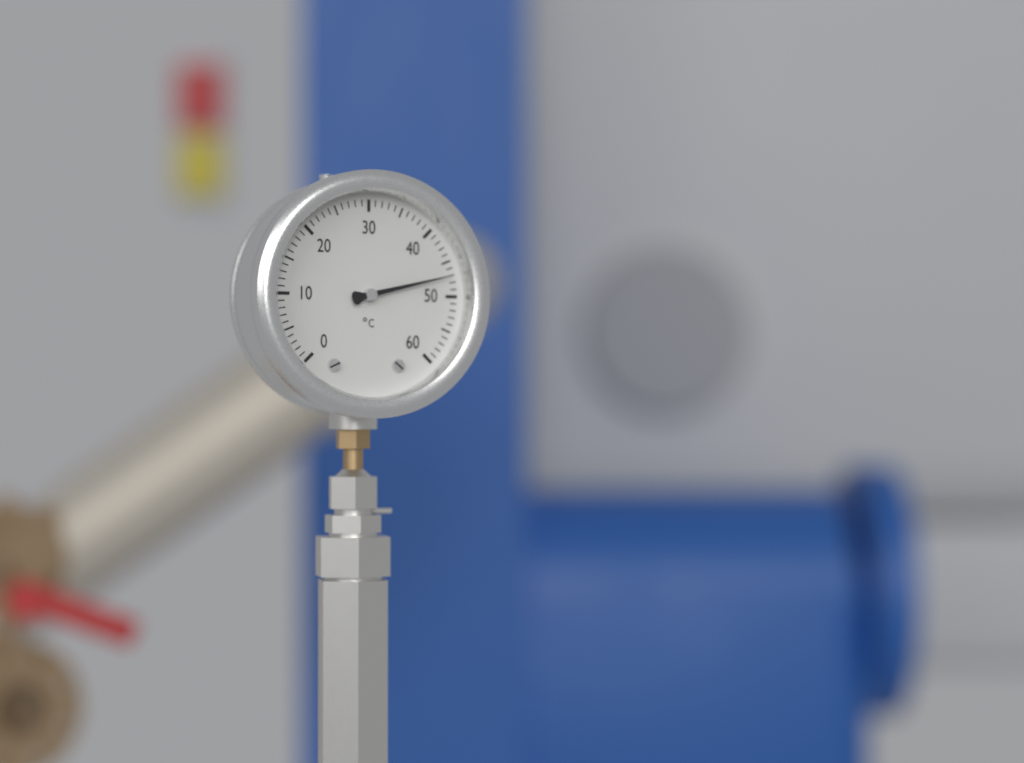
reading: 47 °C
